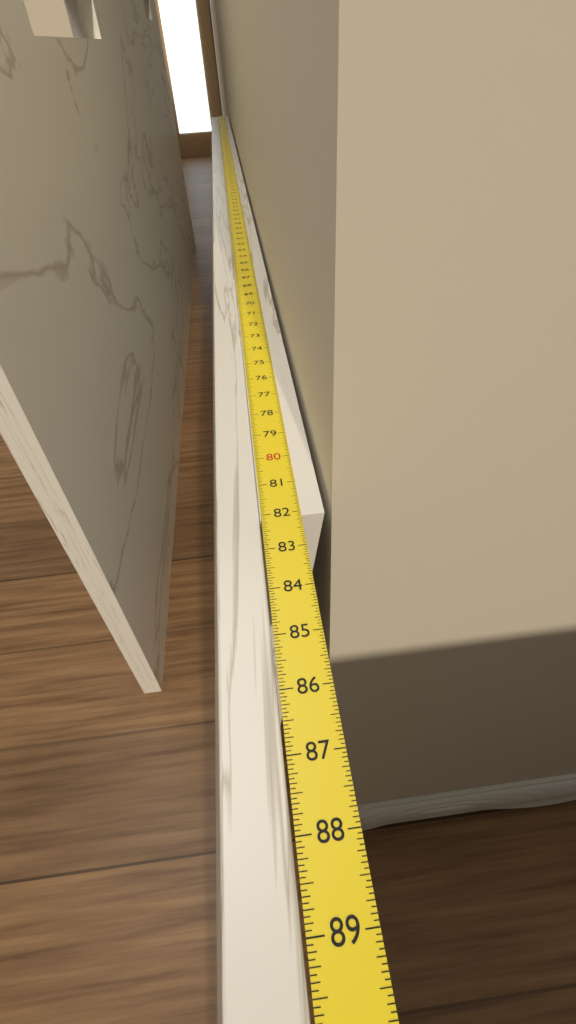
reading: 82.1250 in
